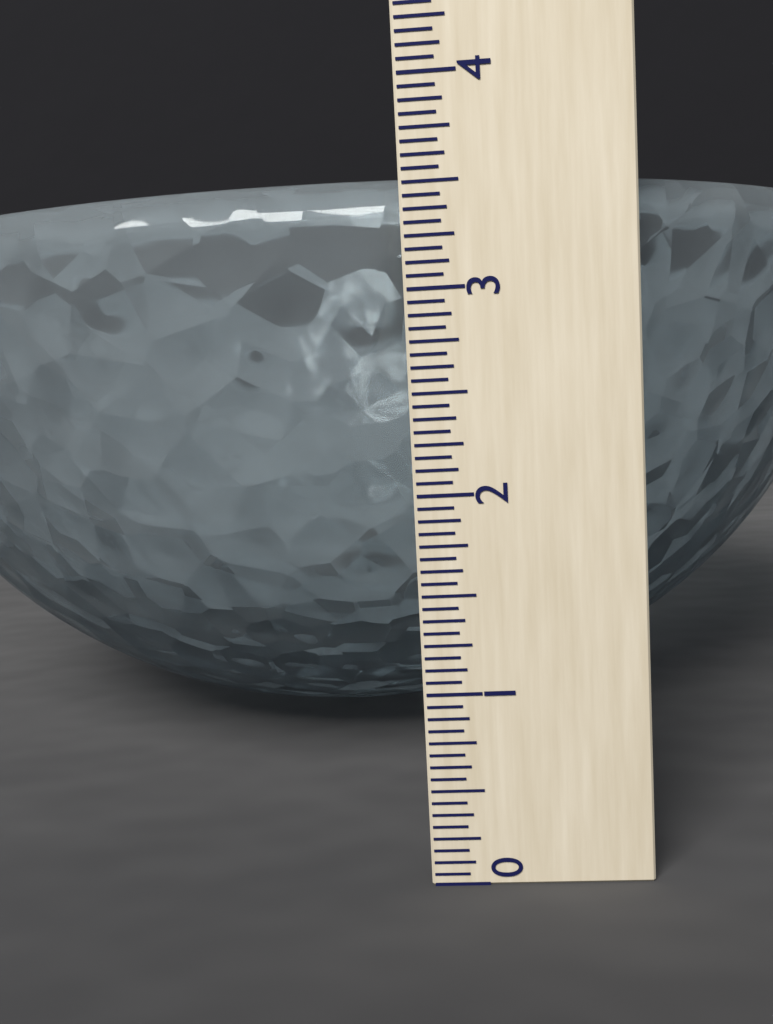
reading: 3.5625 (no unit)
